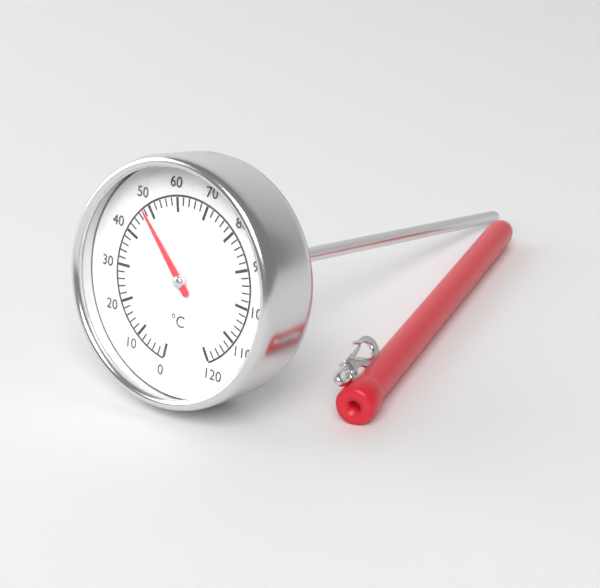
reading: 48 °C
